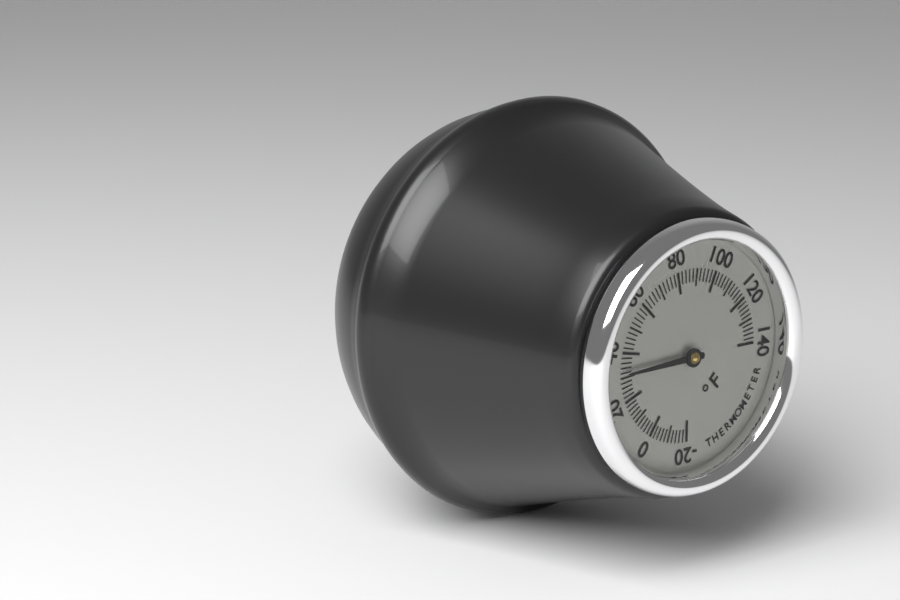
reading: 32 °F
